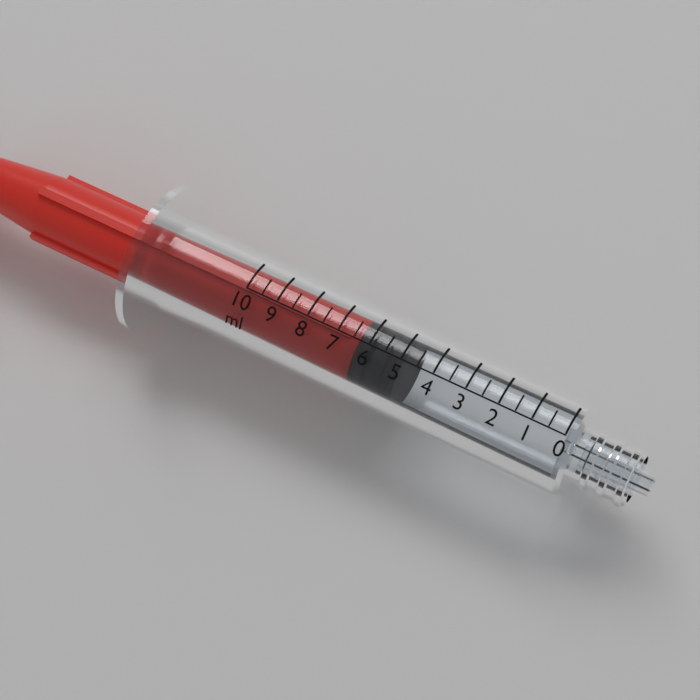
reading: 5.0 ml
